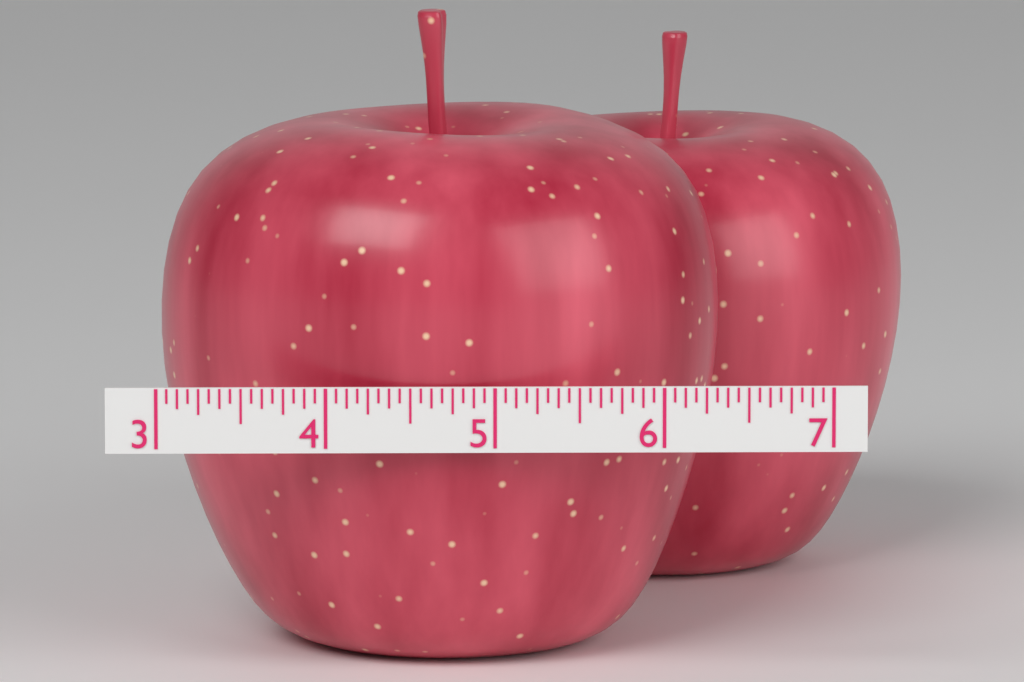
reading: 6.3750 (no unit)
